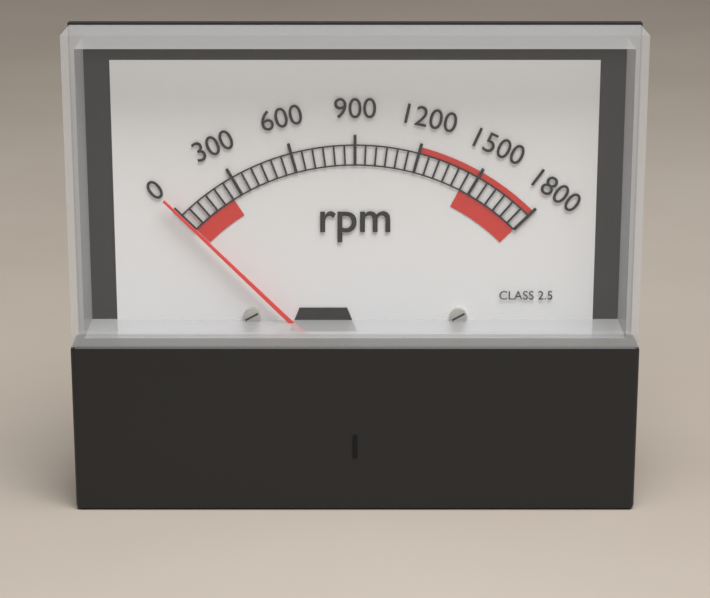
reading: 0 rpm
